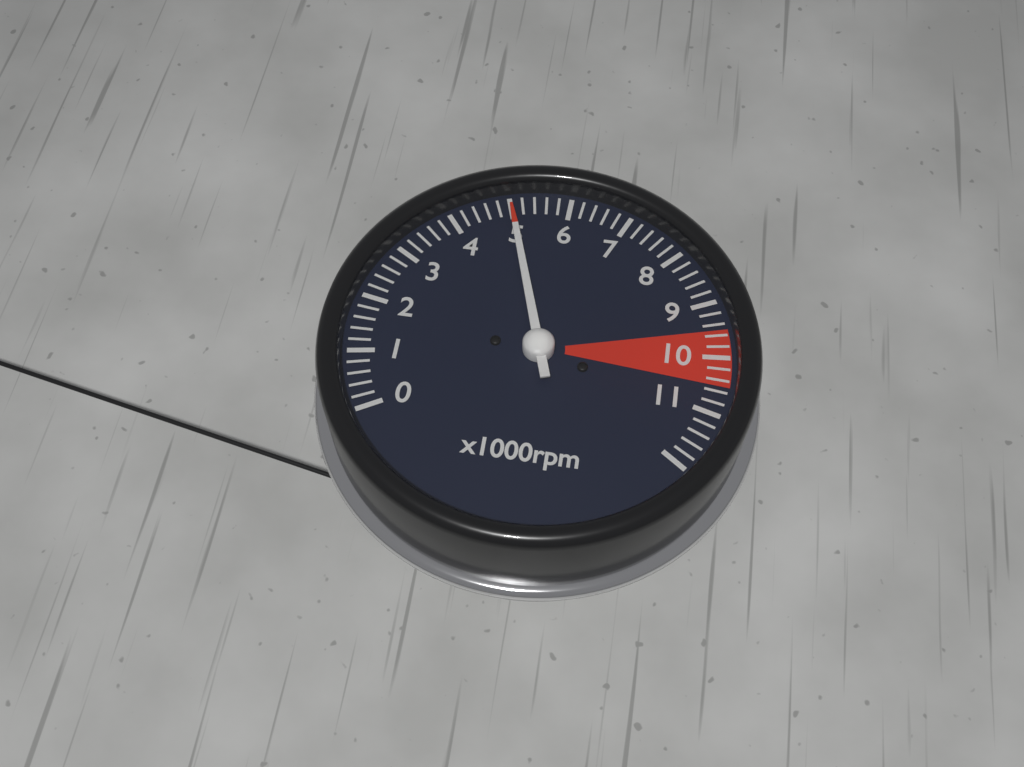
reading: 5000 rpm
